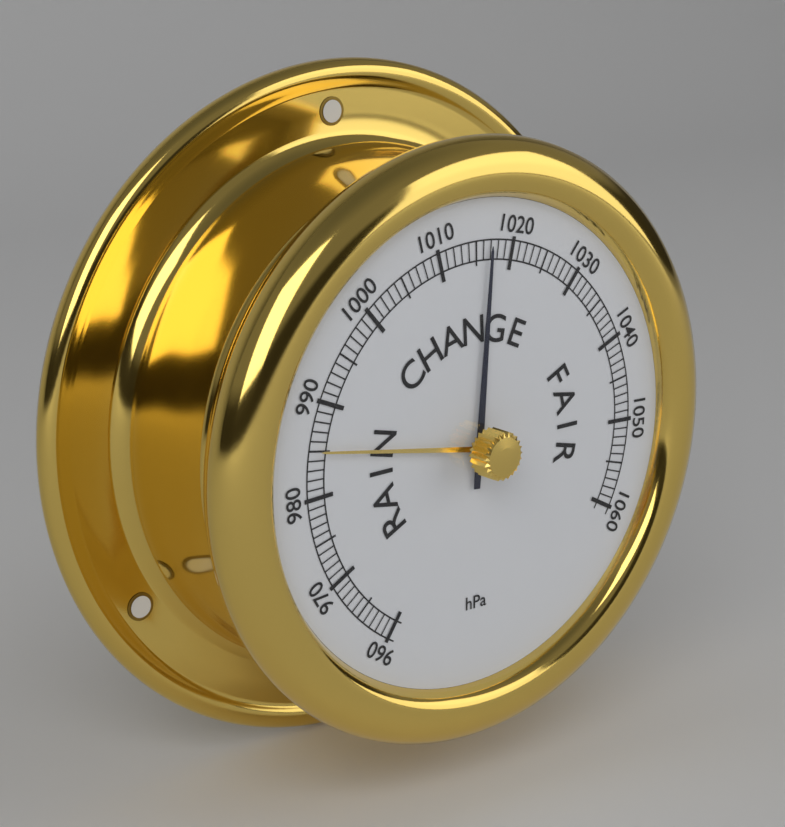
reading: 1017 hPa
